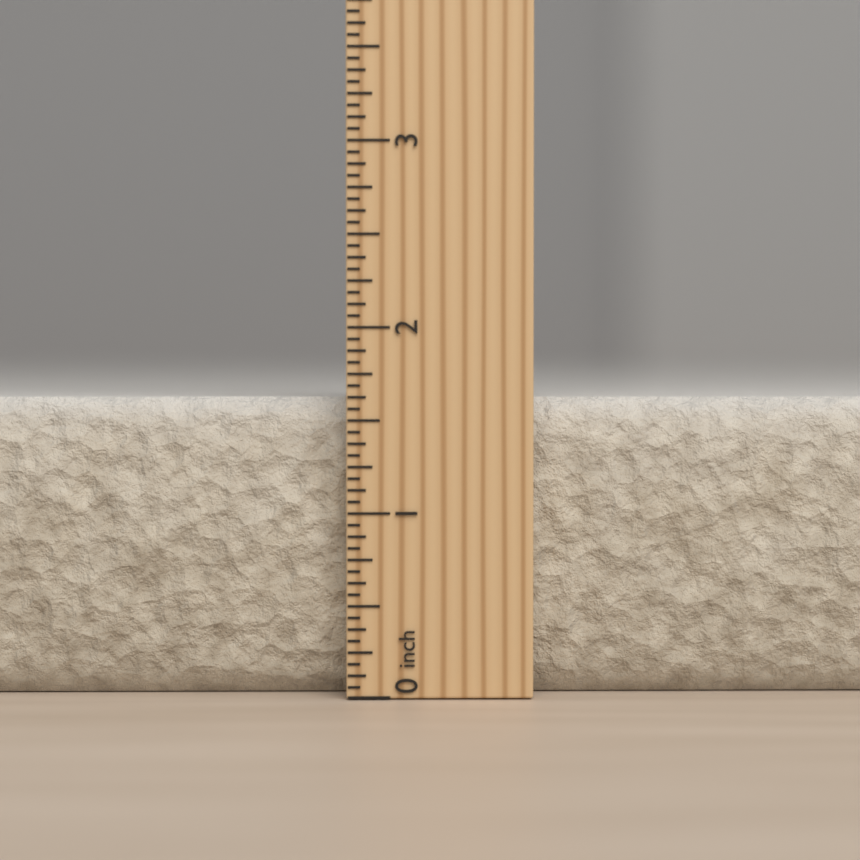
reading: 1.6250 inch
